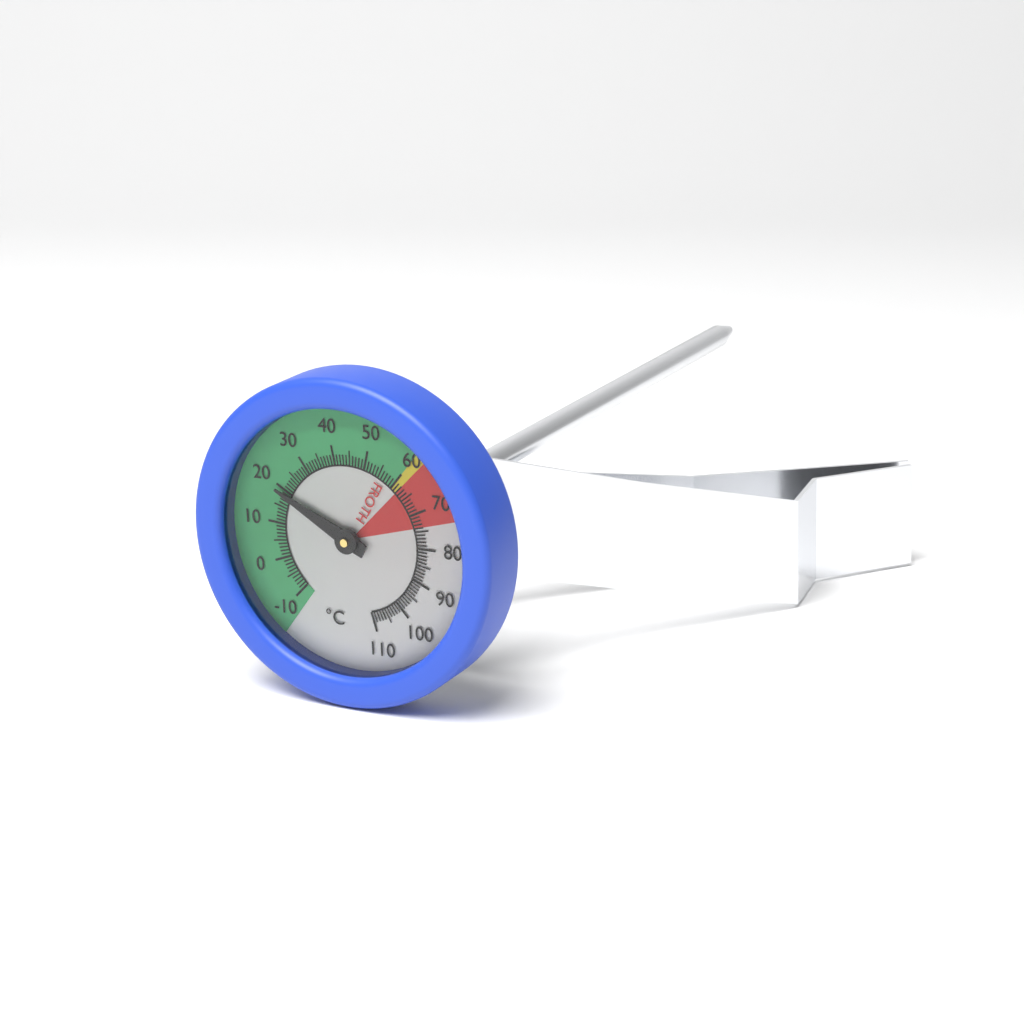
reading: 19 °C
